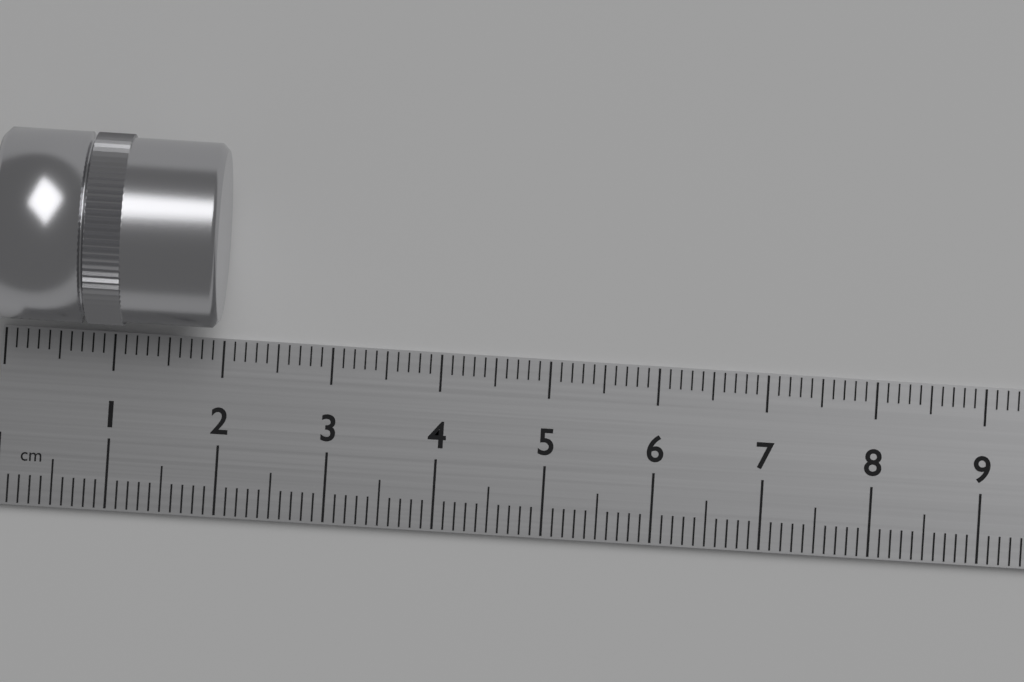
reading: 2.0 cm
